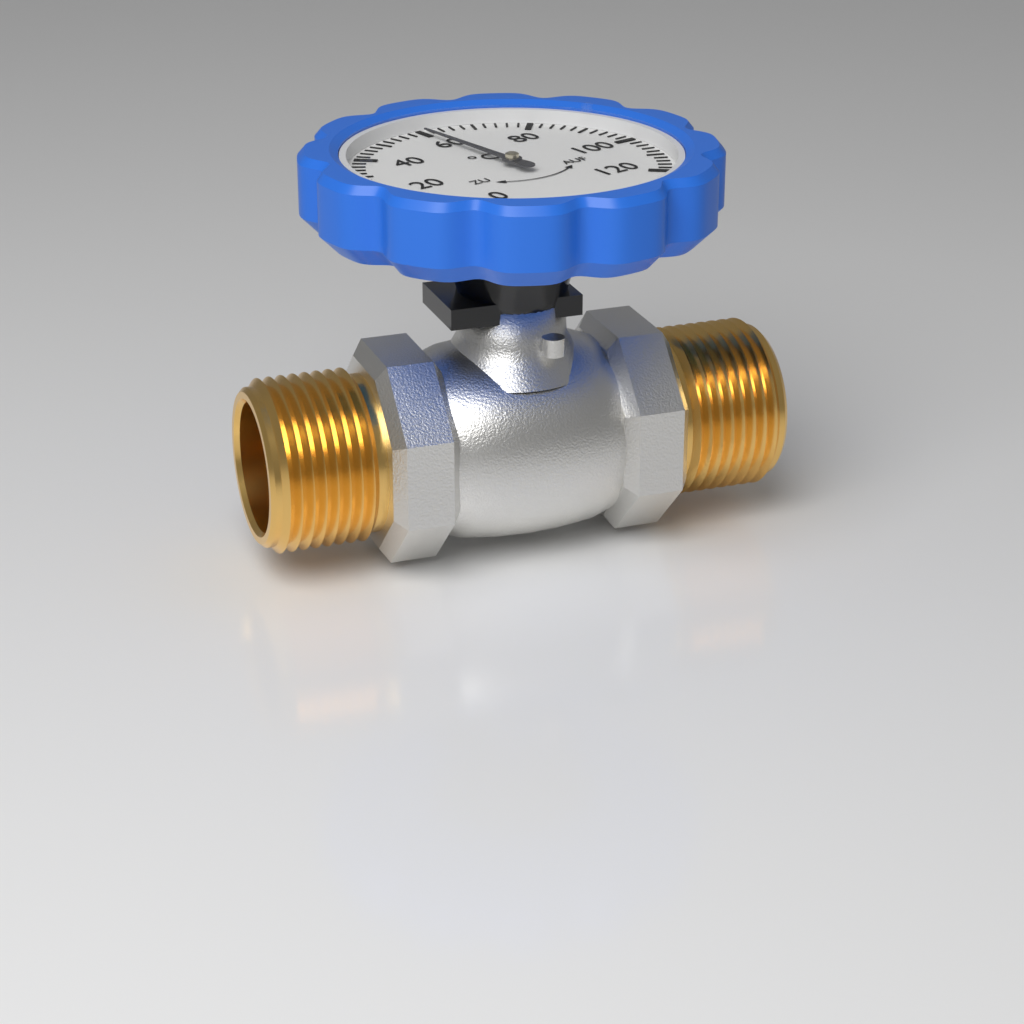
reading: 60 °C
